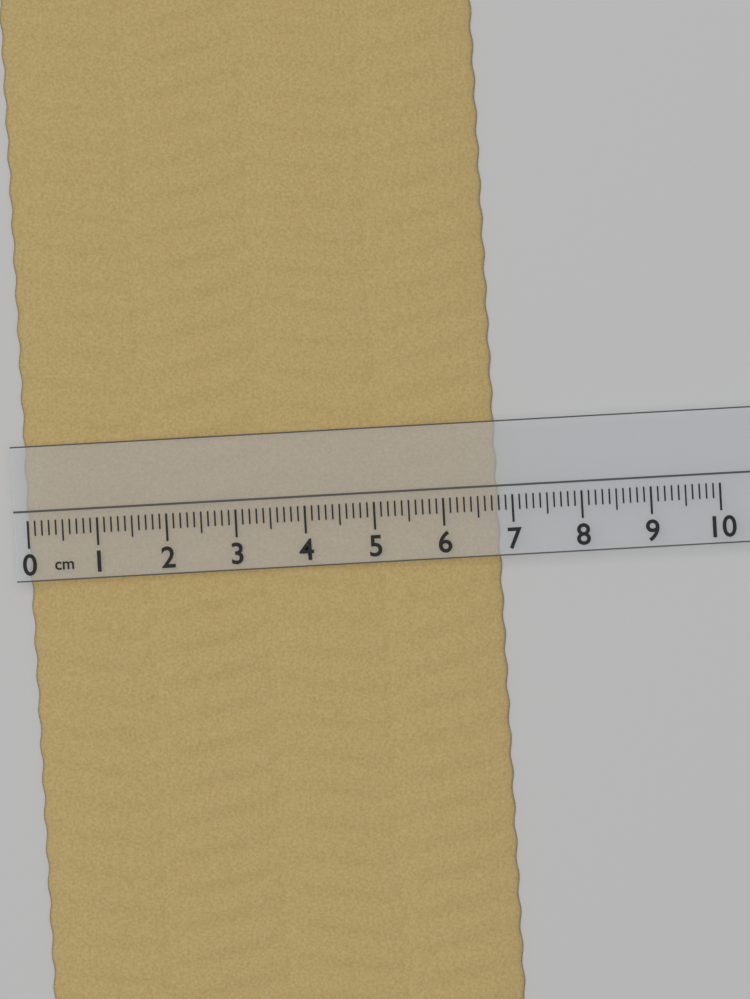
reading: 6.8 cm
